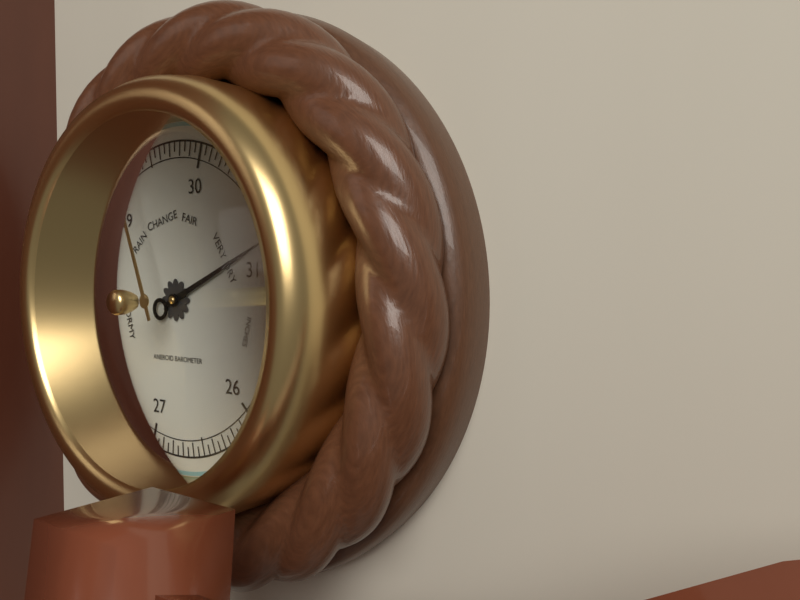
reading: 30.85 inHg
